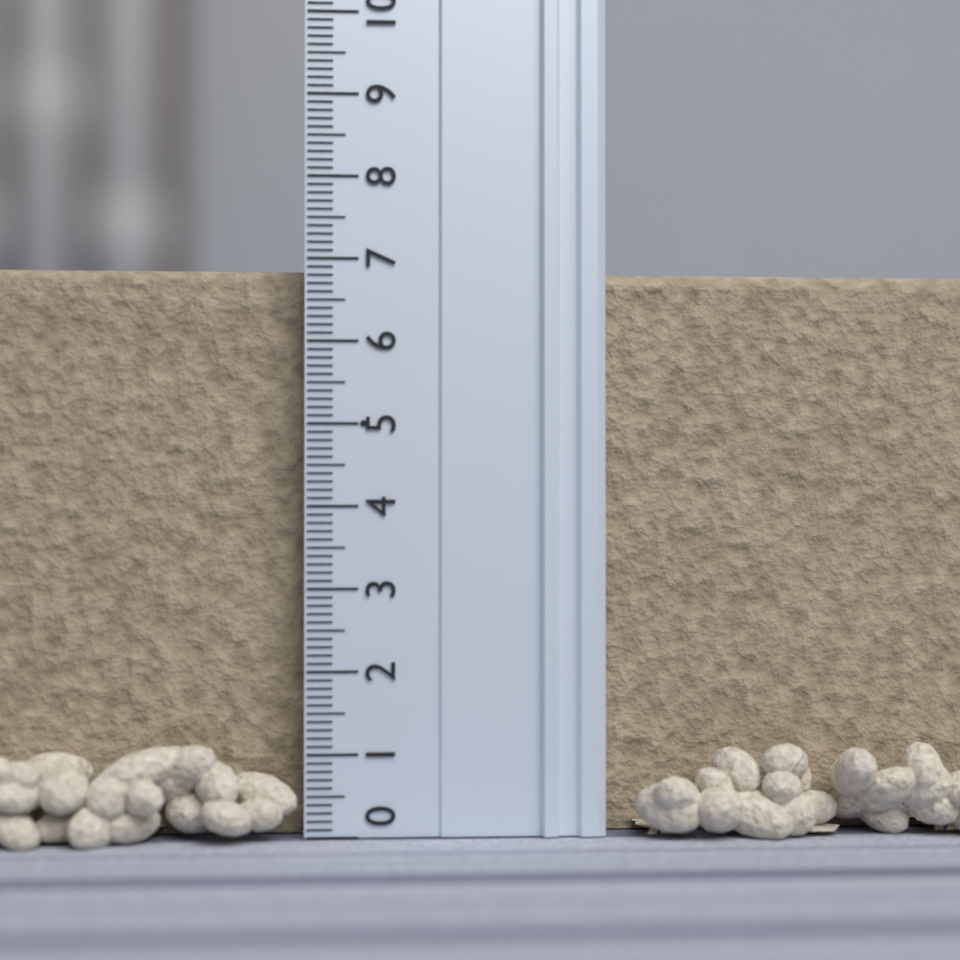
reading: 6.9 (no unit)
